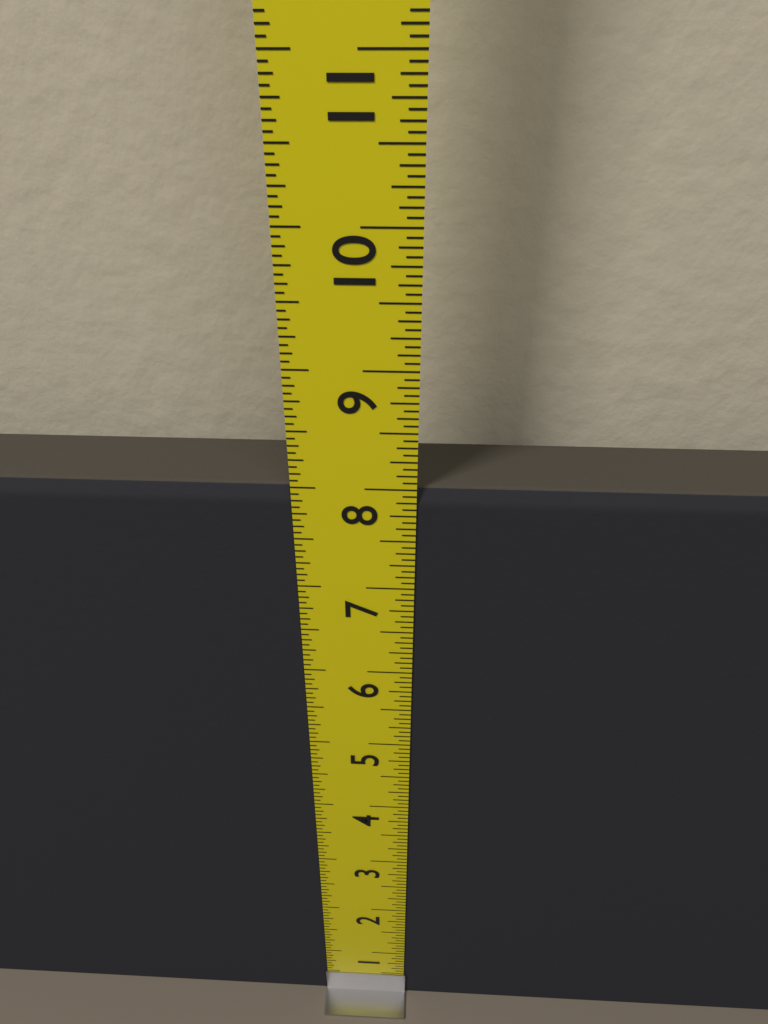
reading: 8.0000 in
